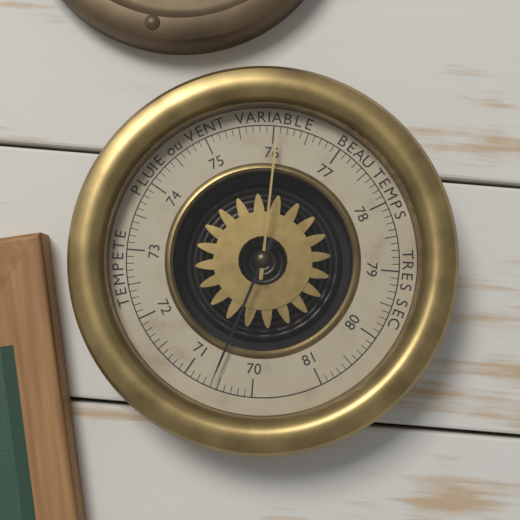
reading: 70.6 (no unit)
